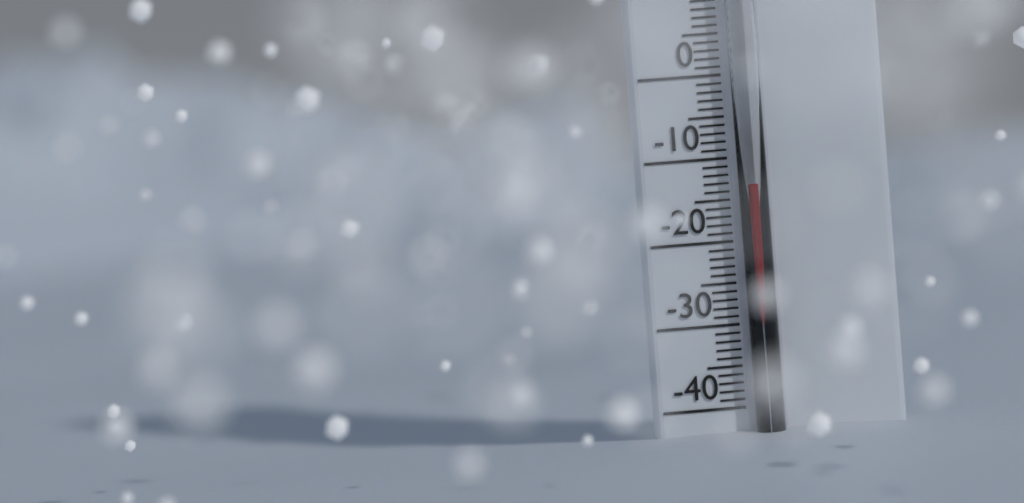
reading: -13 °C
